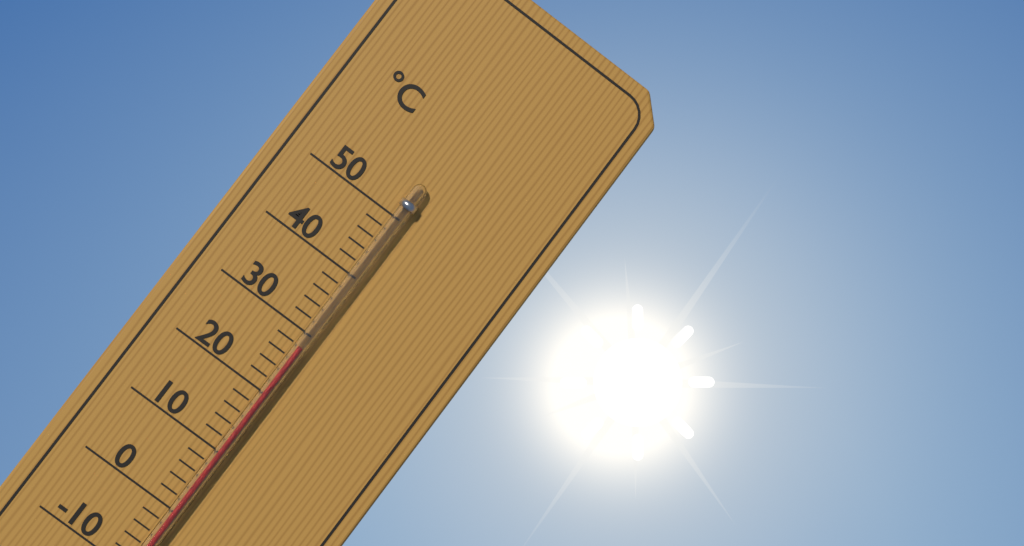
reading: 28 °C
